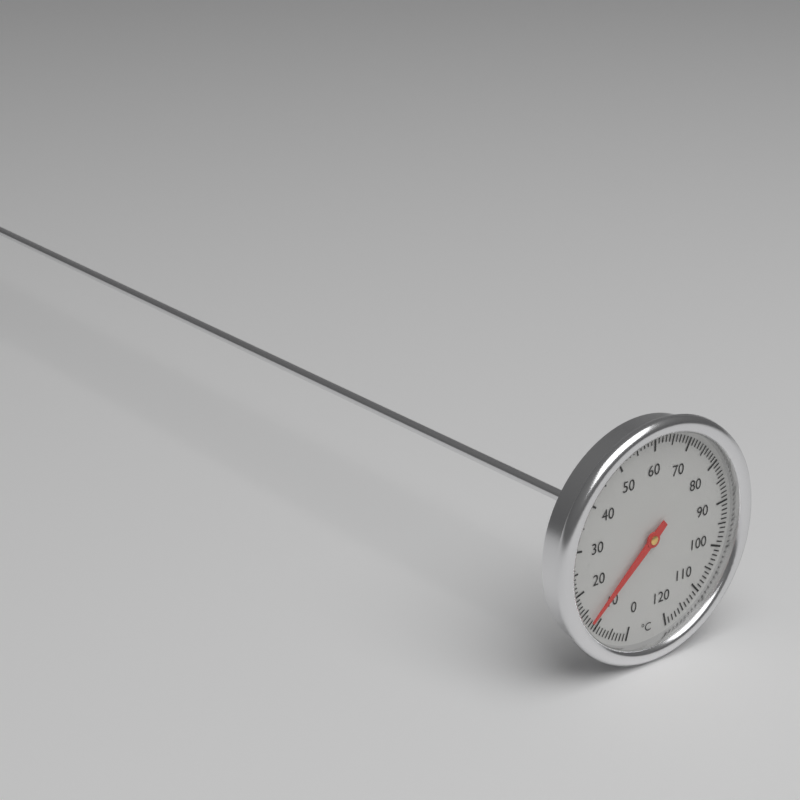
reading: 12 °C
